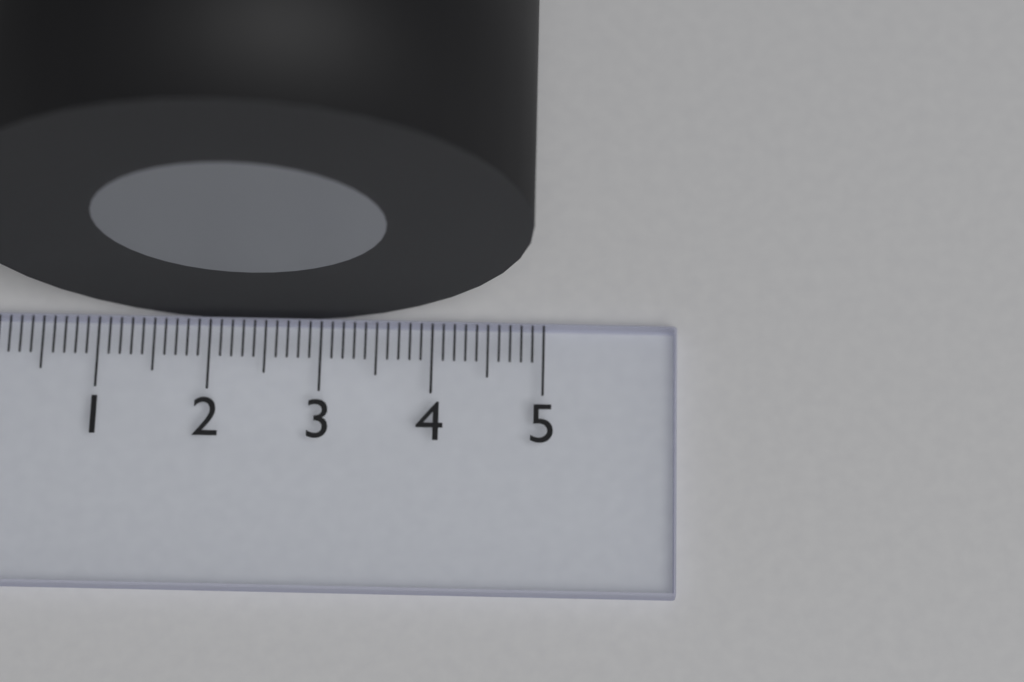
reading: 4.9 (no unit)
